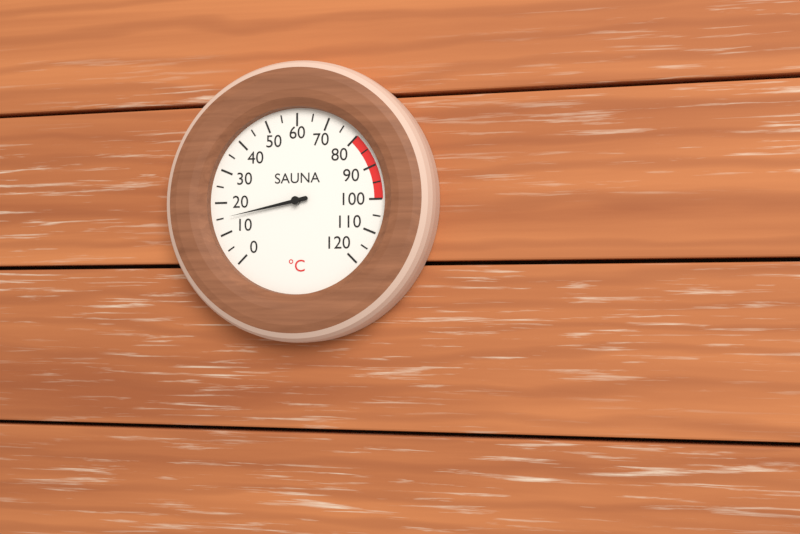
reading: 15 °C
